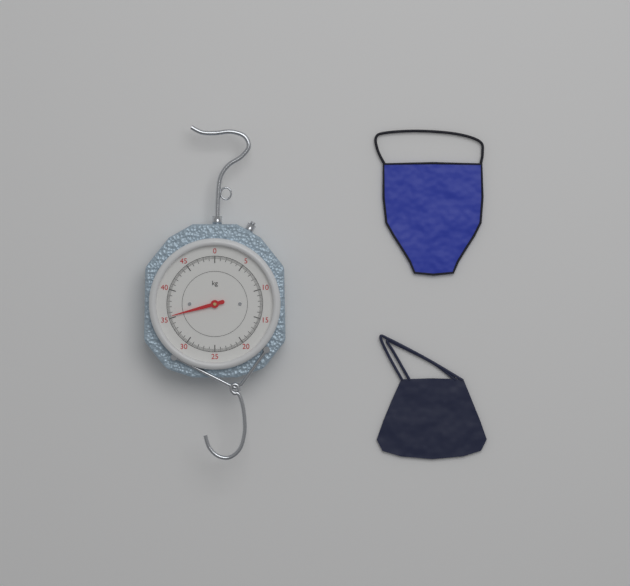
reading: 35.4 kg
